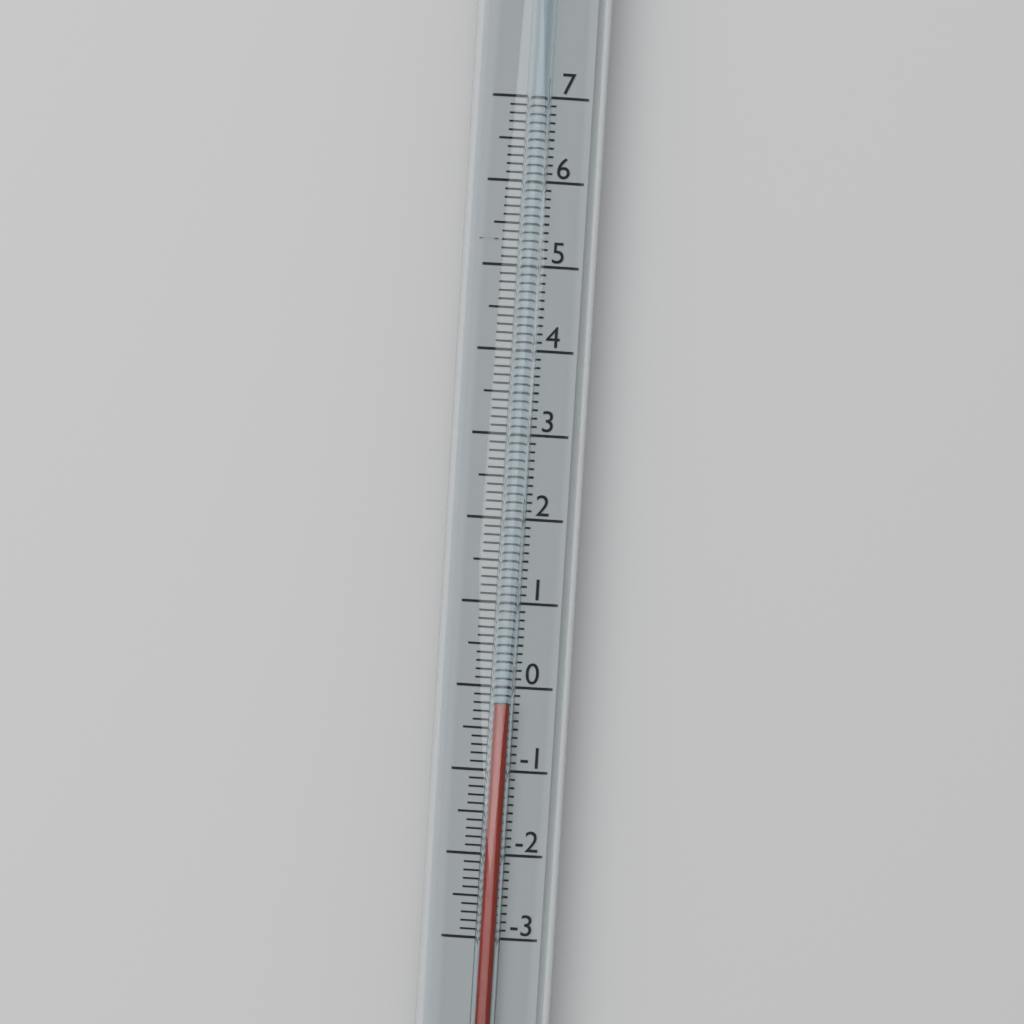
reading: -0.2 (no unit)
